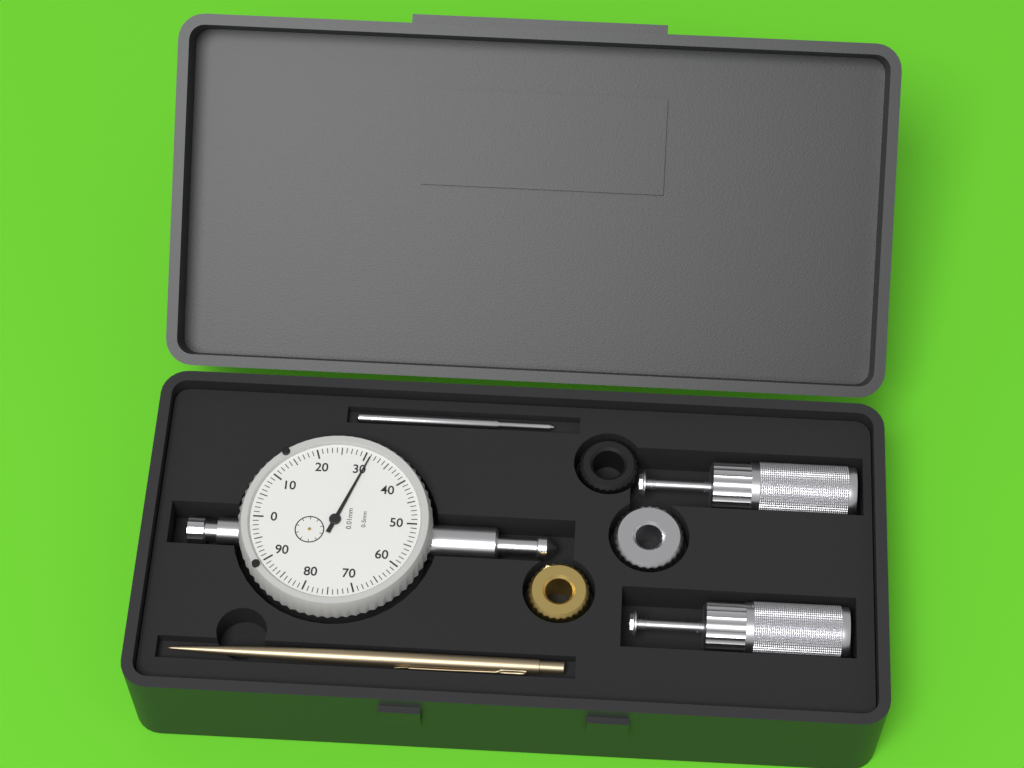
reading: 0.31 mm
